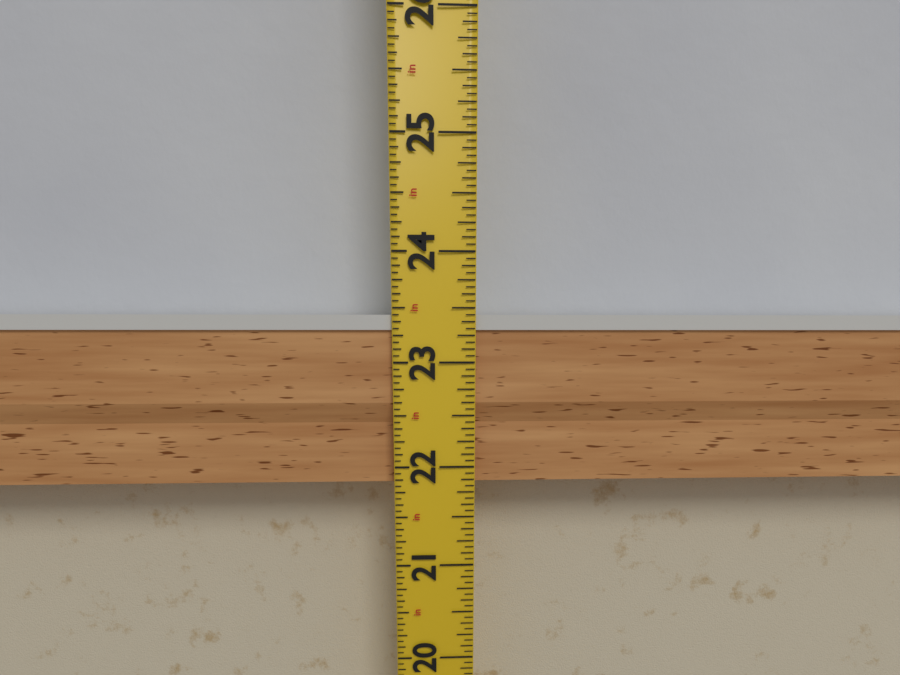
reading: 23.4375 in
